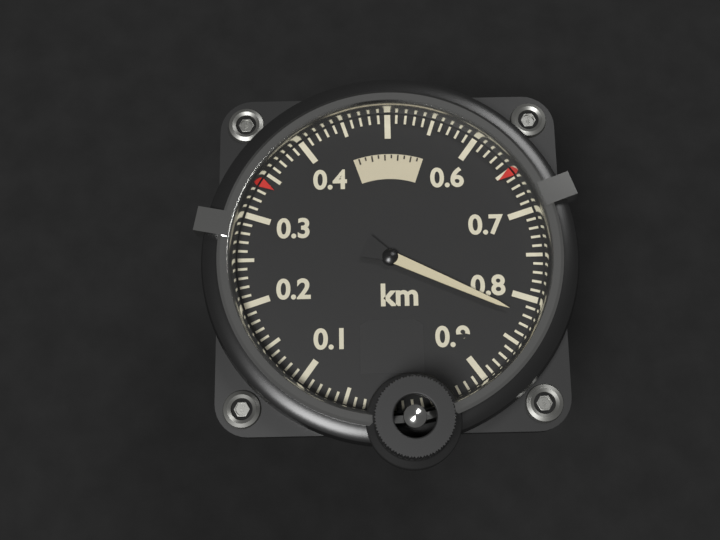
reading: 0.82 km
